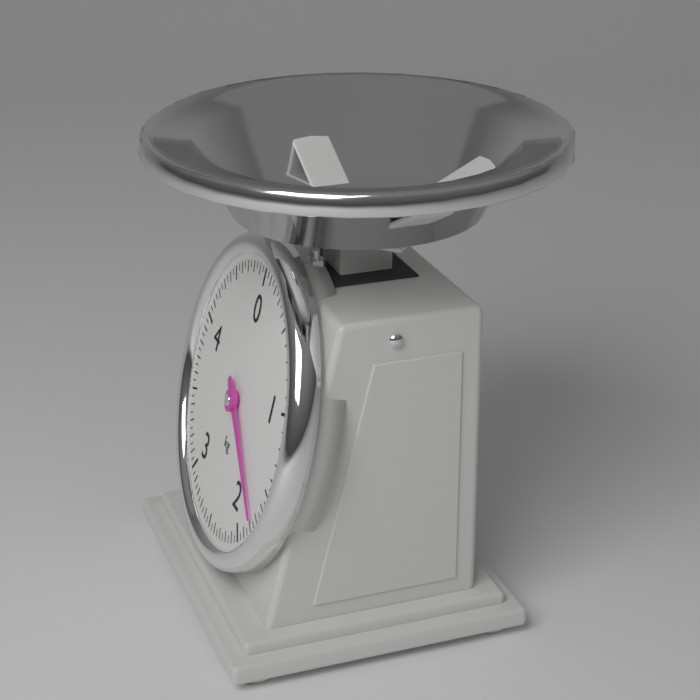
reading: 1.75 kg
